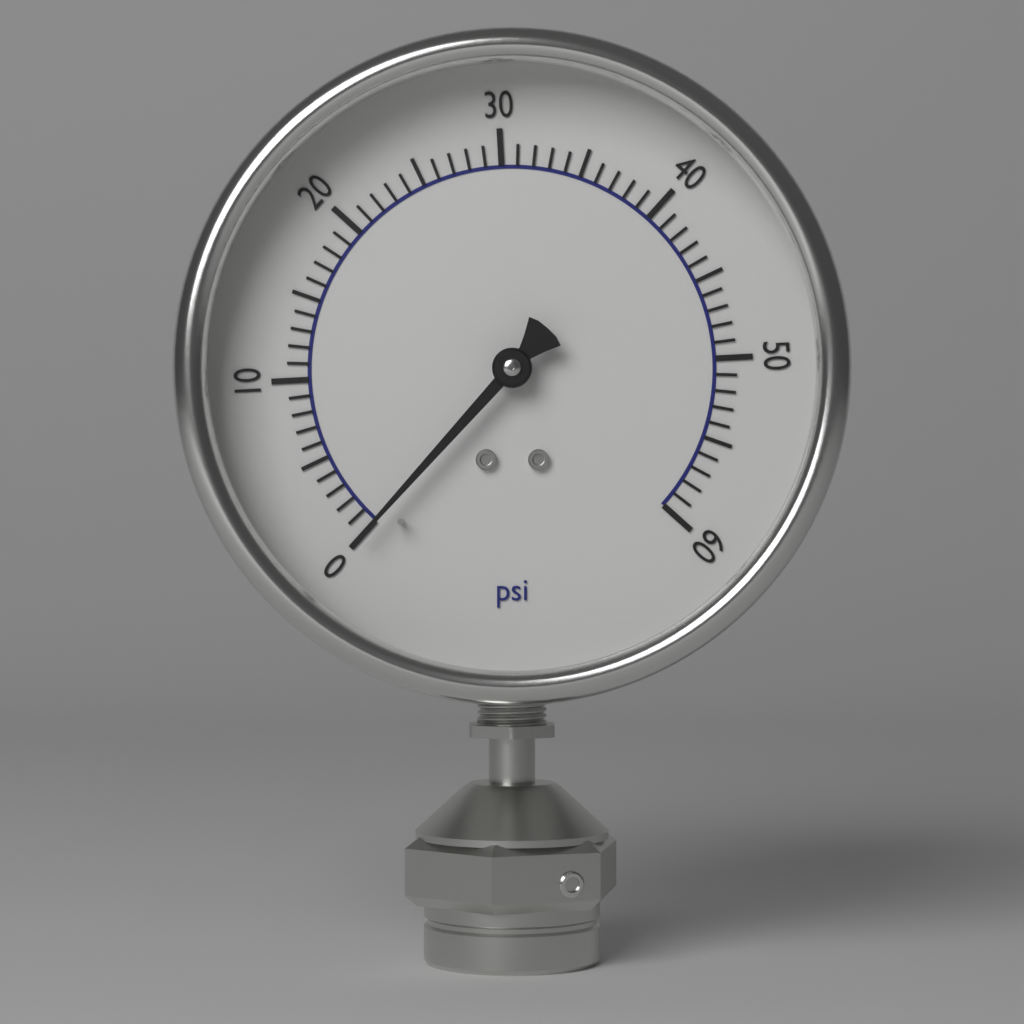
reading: 0 psi
